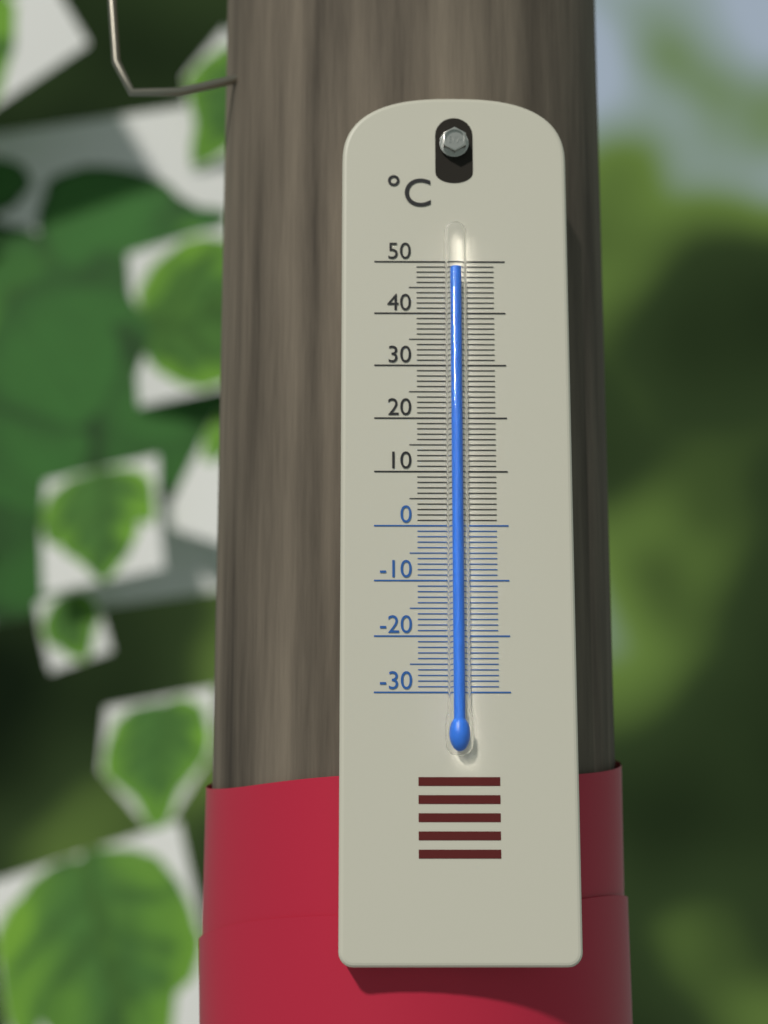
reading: 48 °C
